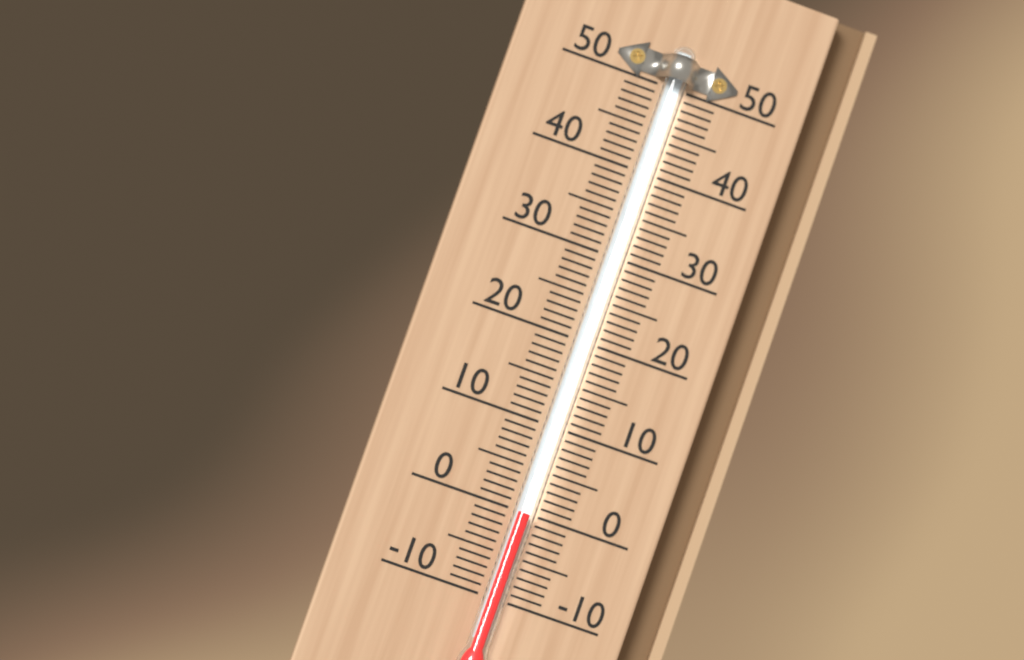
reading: 0 (no unit)
